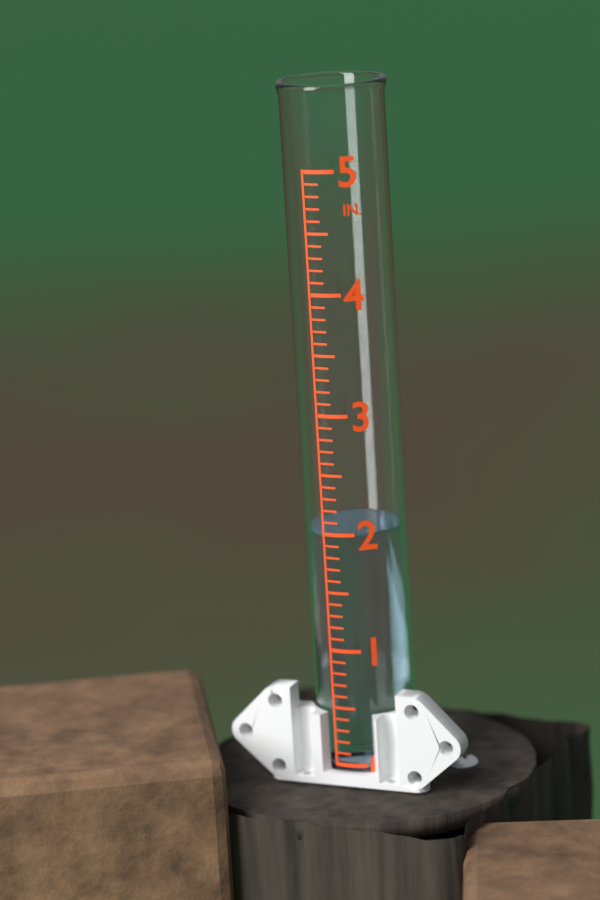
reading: 2.0 in
